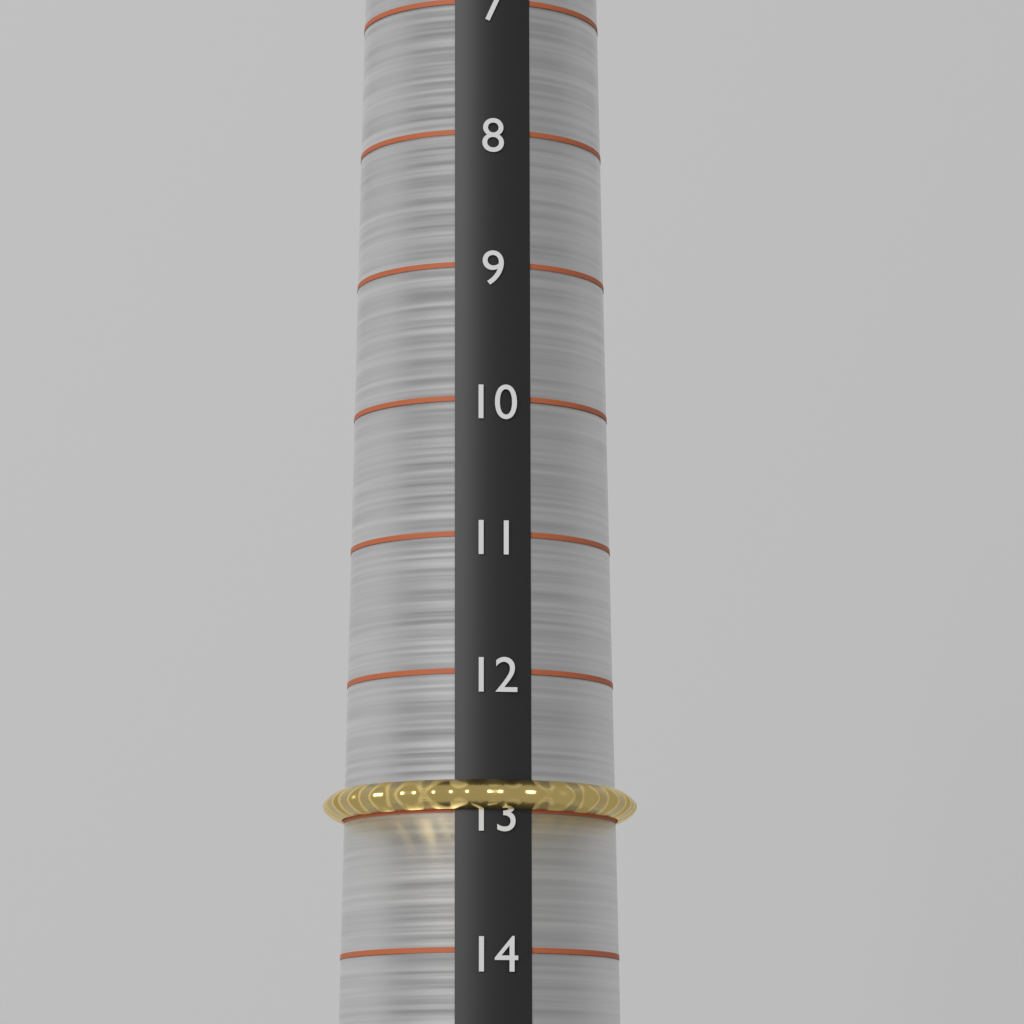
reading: 13 (no unit)
